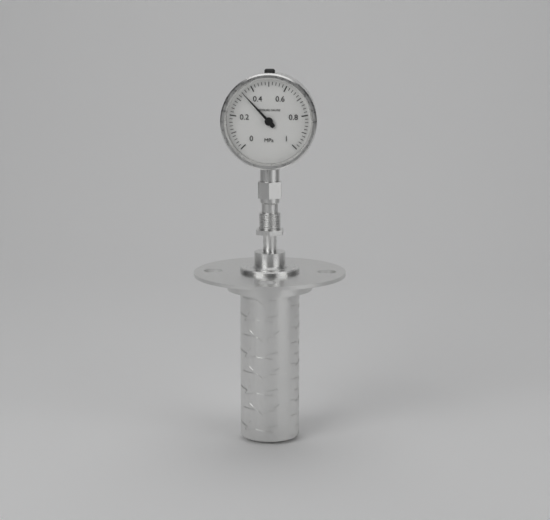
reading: 0.34 MPa
